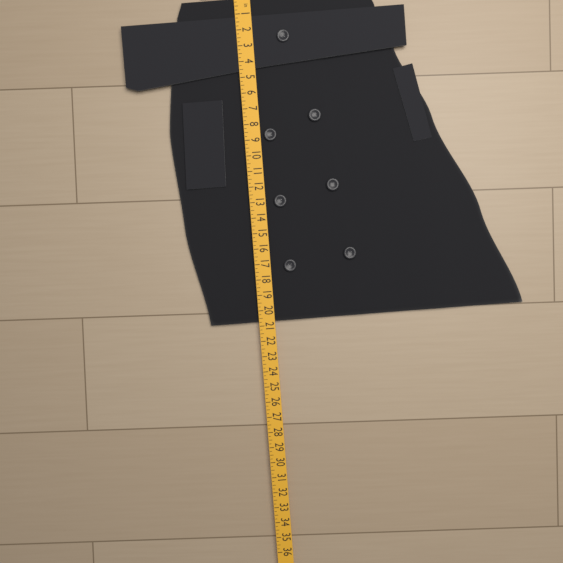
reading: 20.75 in
